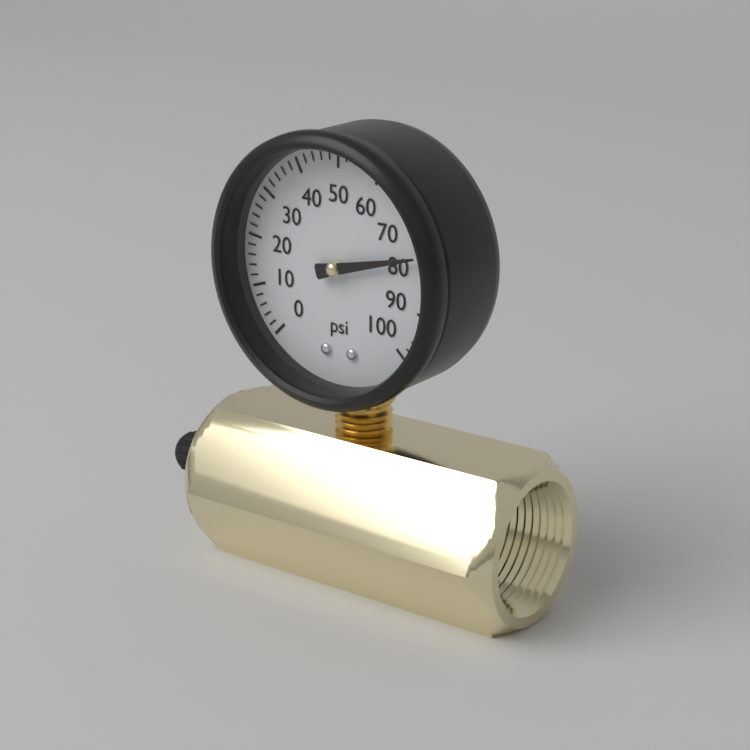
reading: 78 psi
